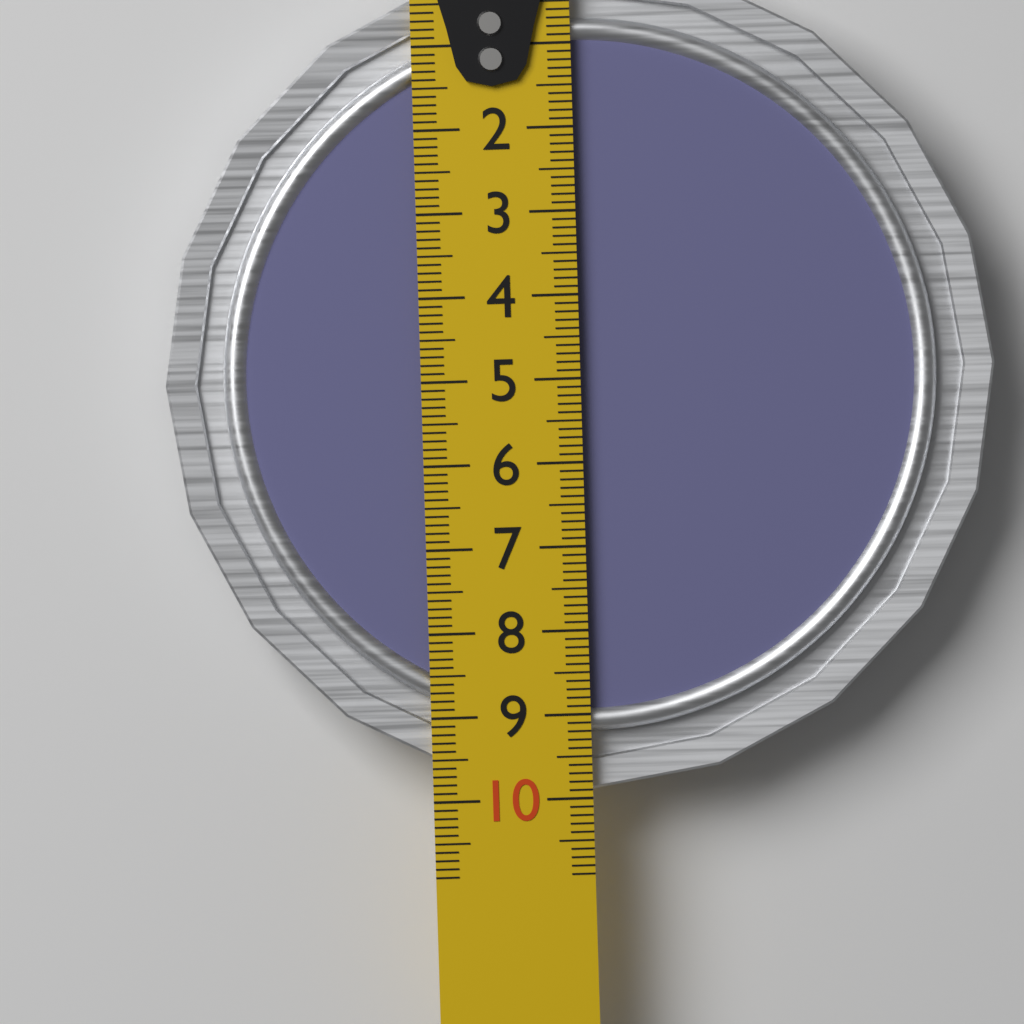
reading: 9.9 cm
